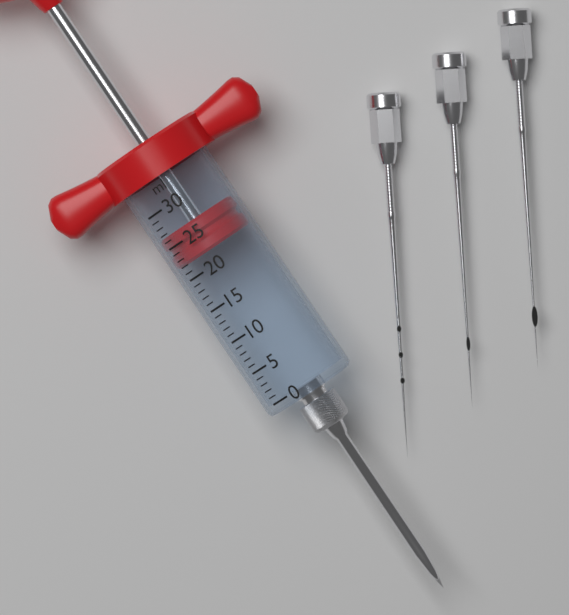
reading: 22 ml
